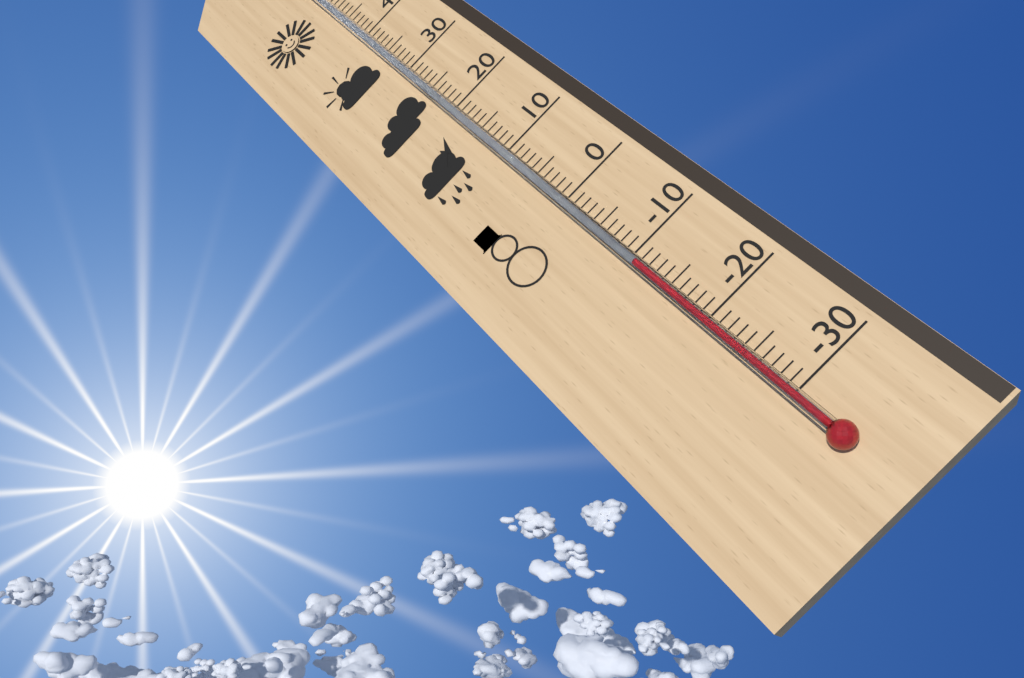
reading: -11 °C
